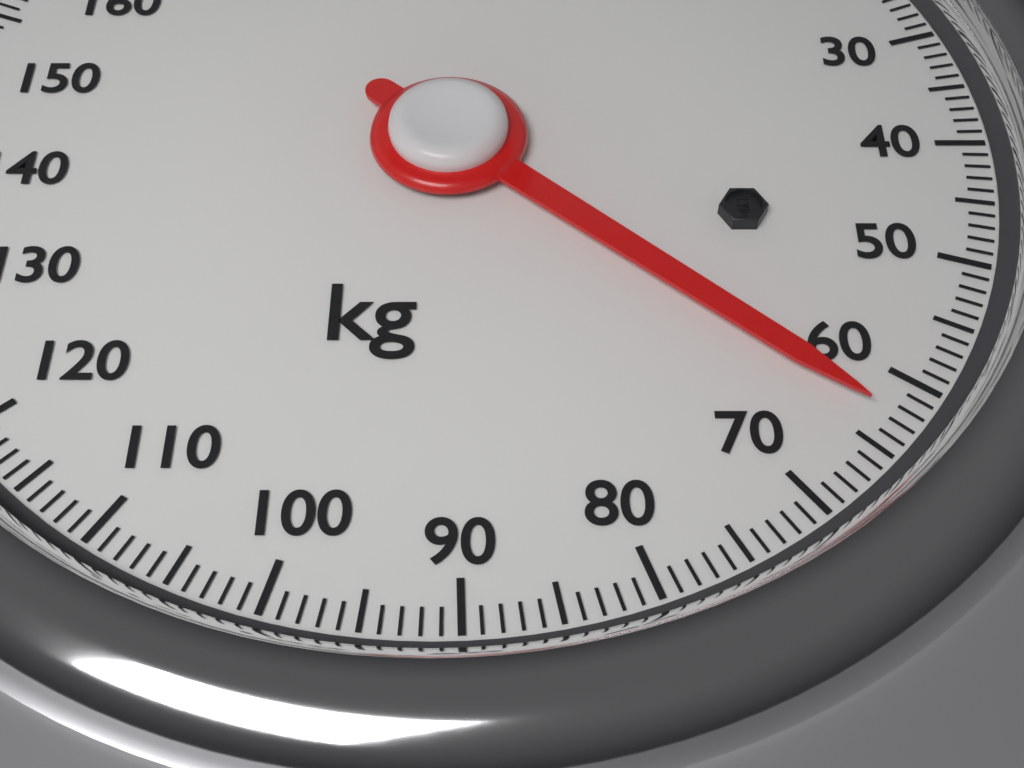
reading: 63 kg
